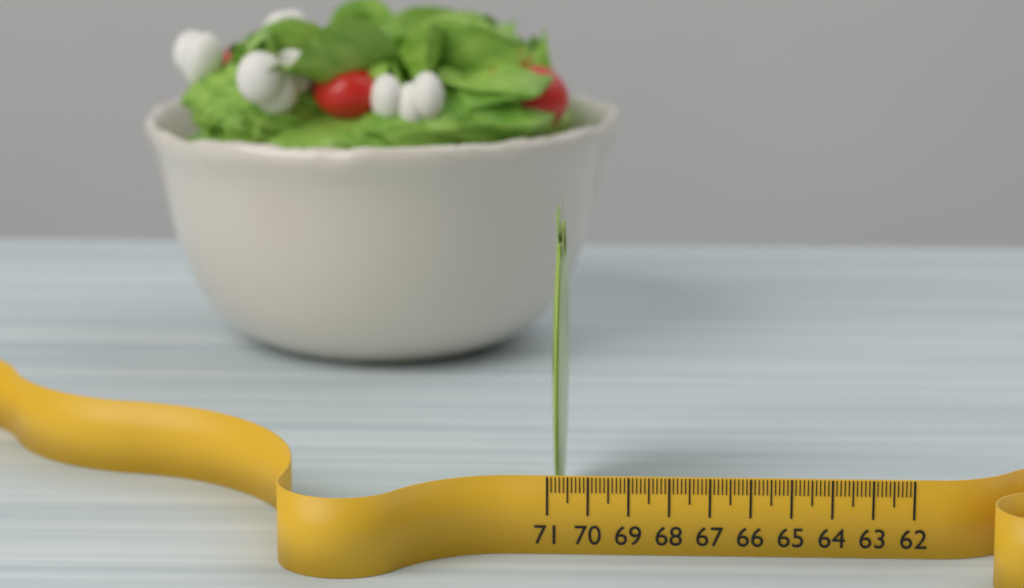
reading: 70.6 (no unit)
